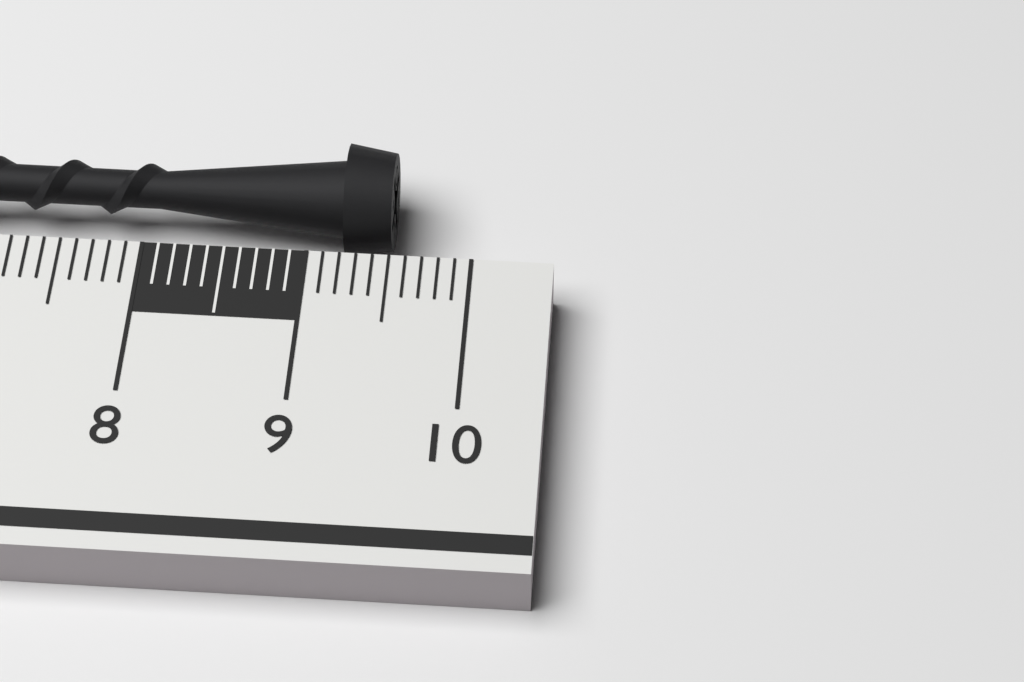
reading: 9.5 cm
